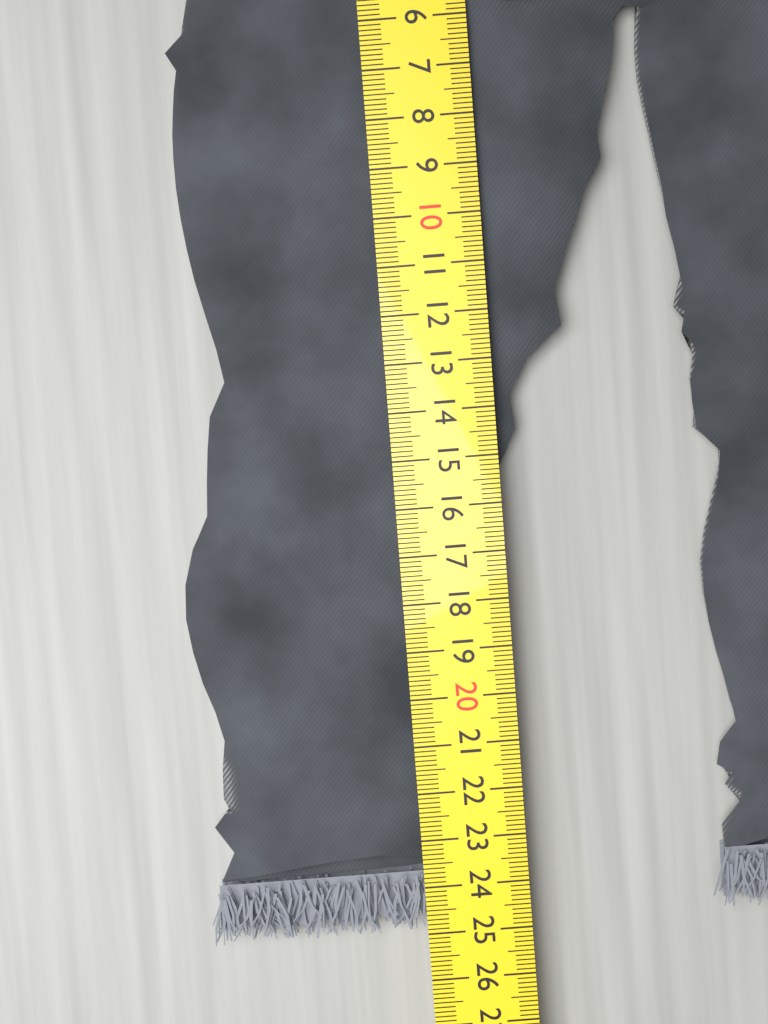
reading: 25.0 cm
